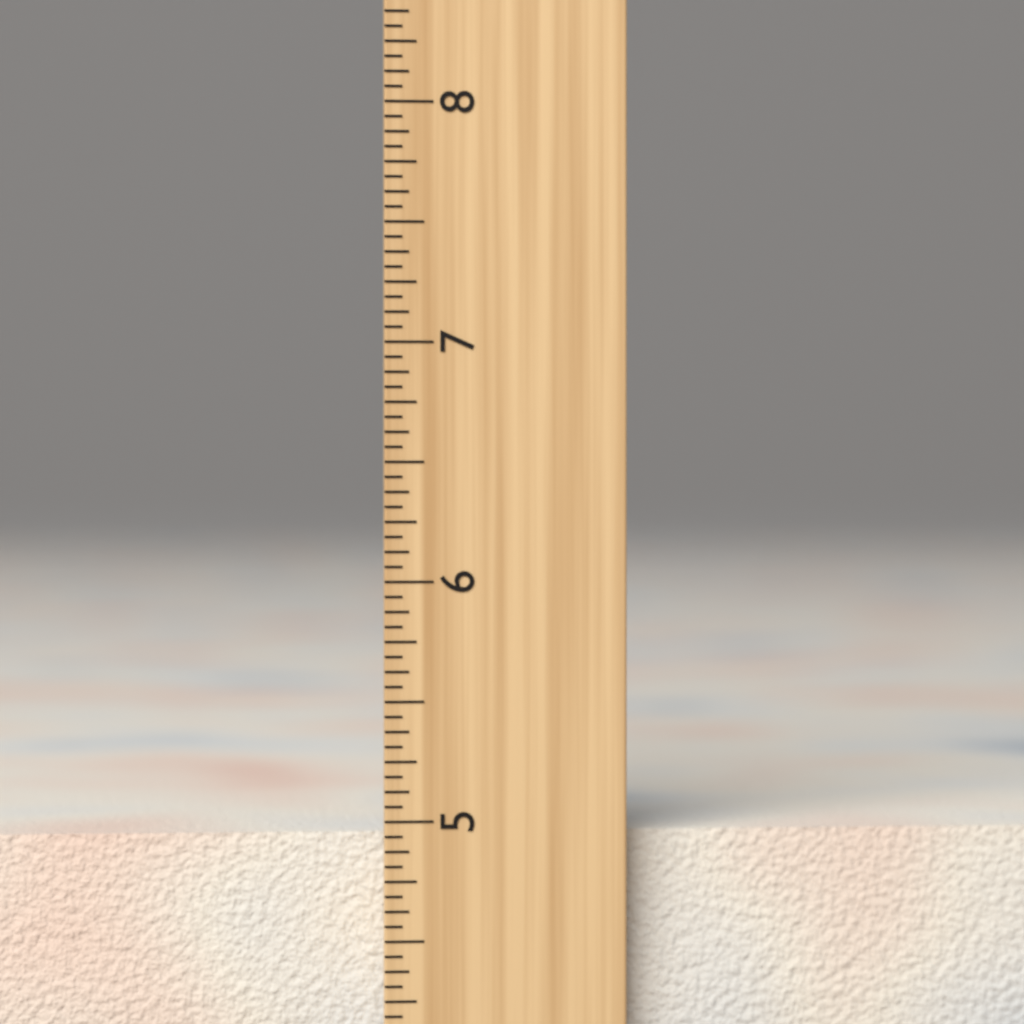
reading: 4.9375 inch
